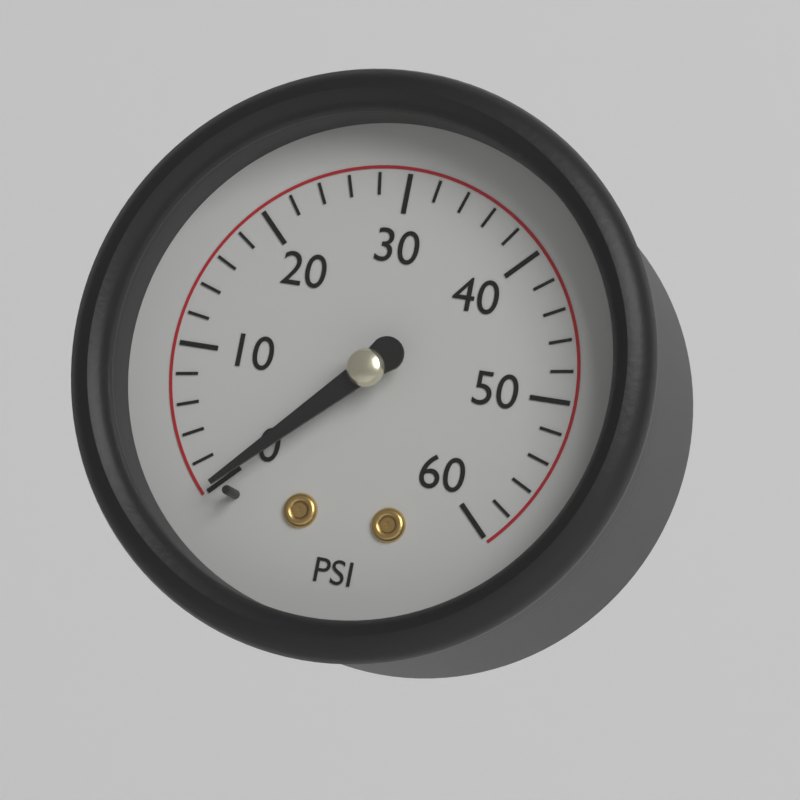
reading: 0 psi
